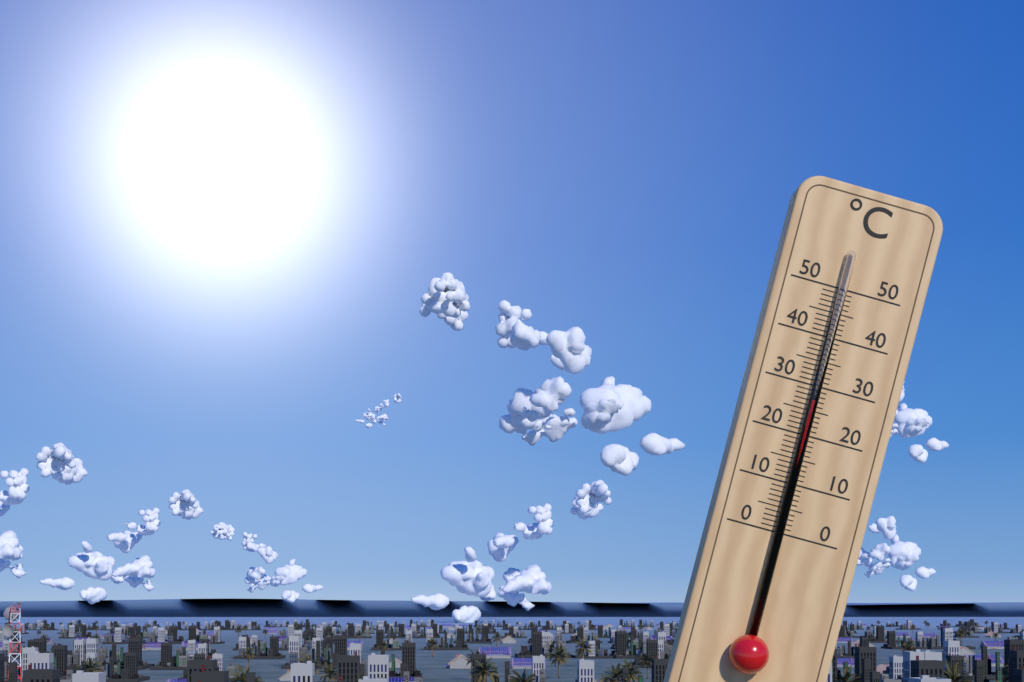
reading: 27 °C
